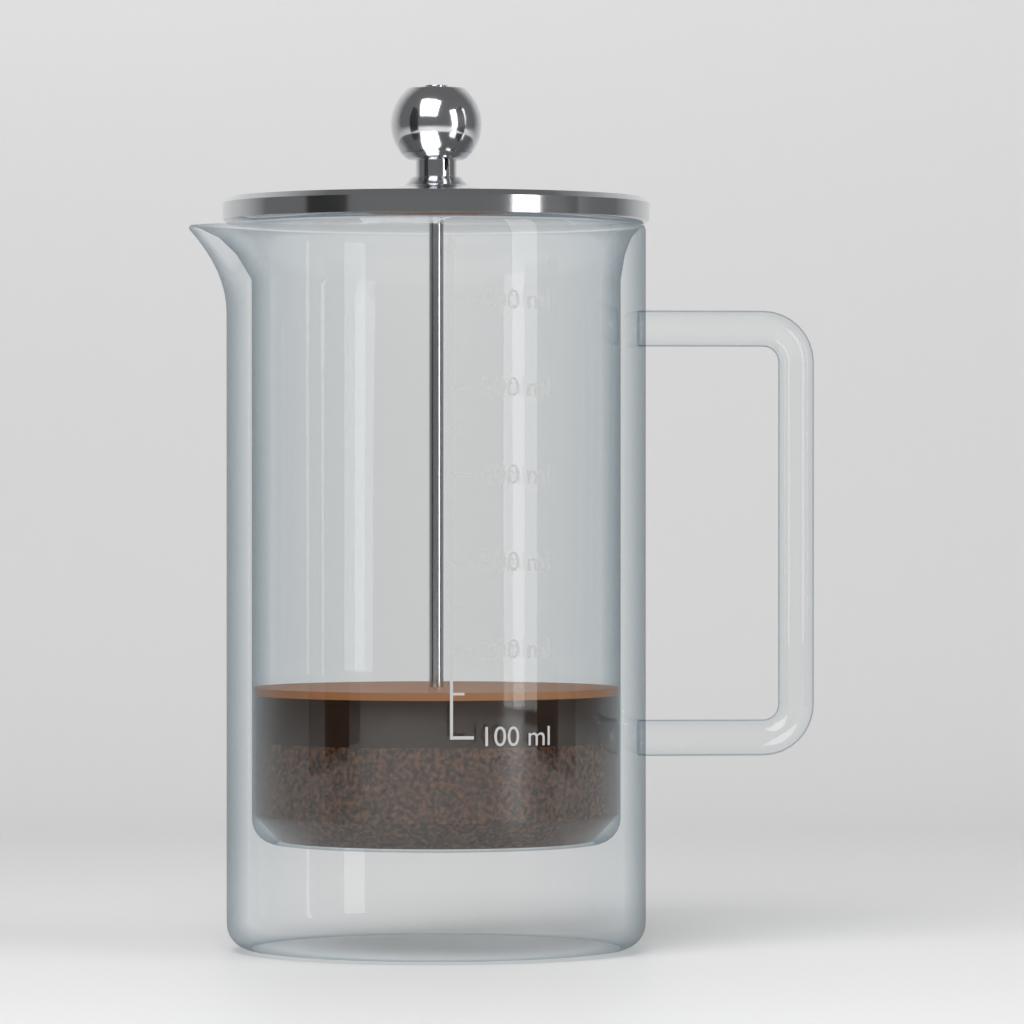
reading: 150 ml
